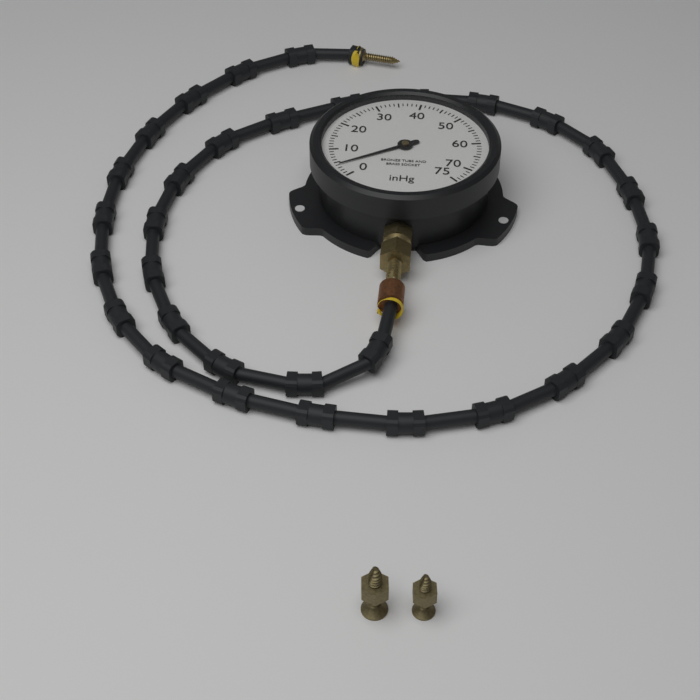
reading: 4 inHg
